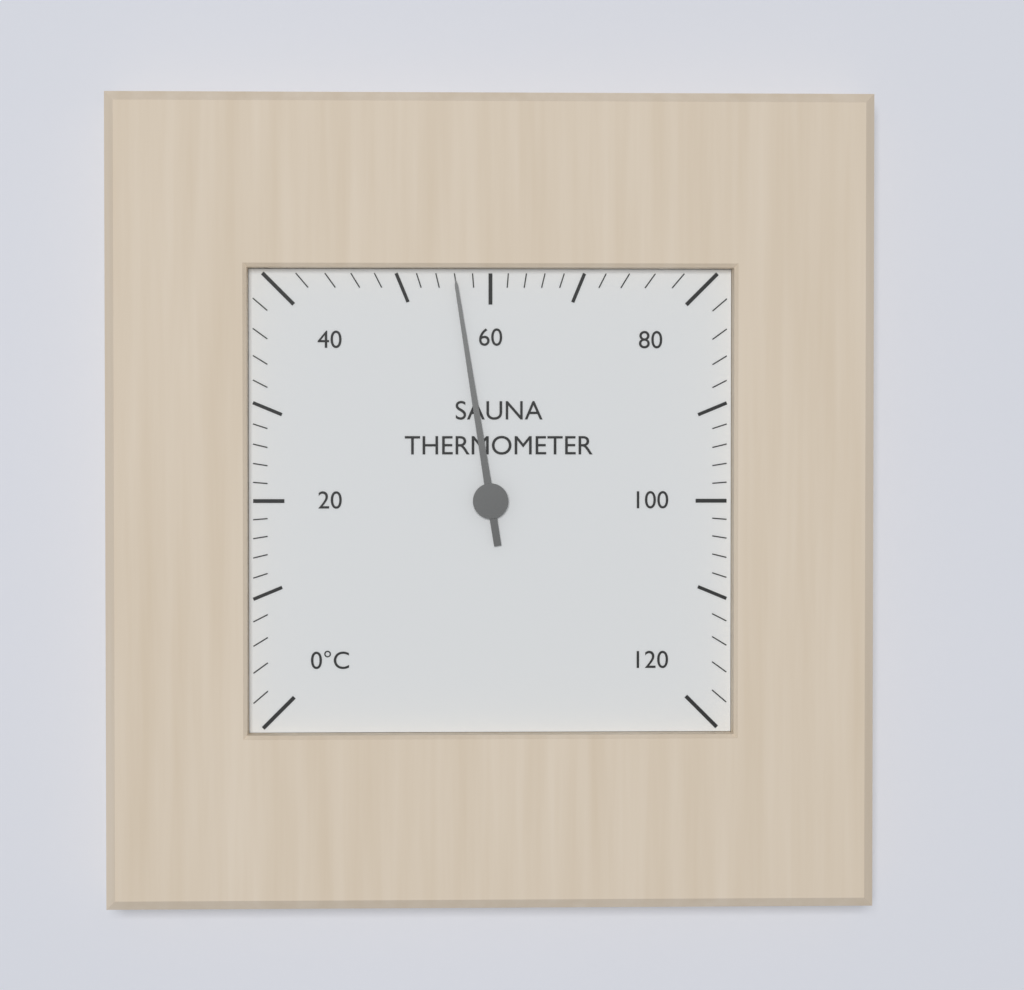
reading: 56 °C
